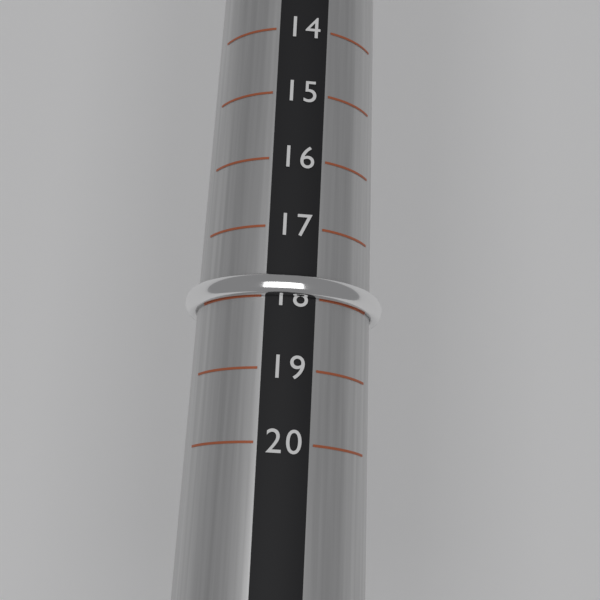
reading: 18 (no unit)
